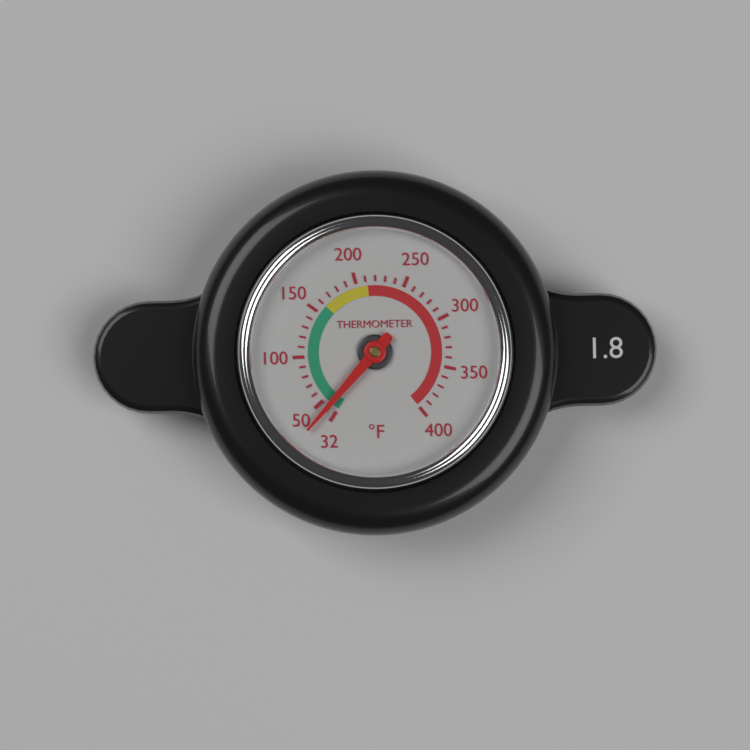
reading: 42 °F
